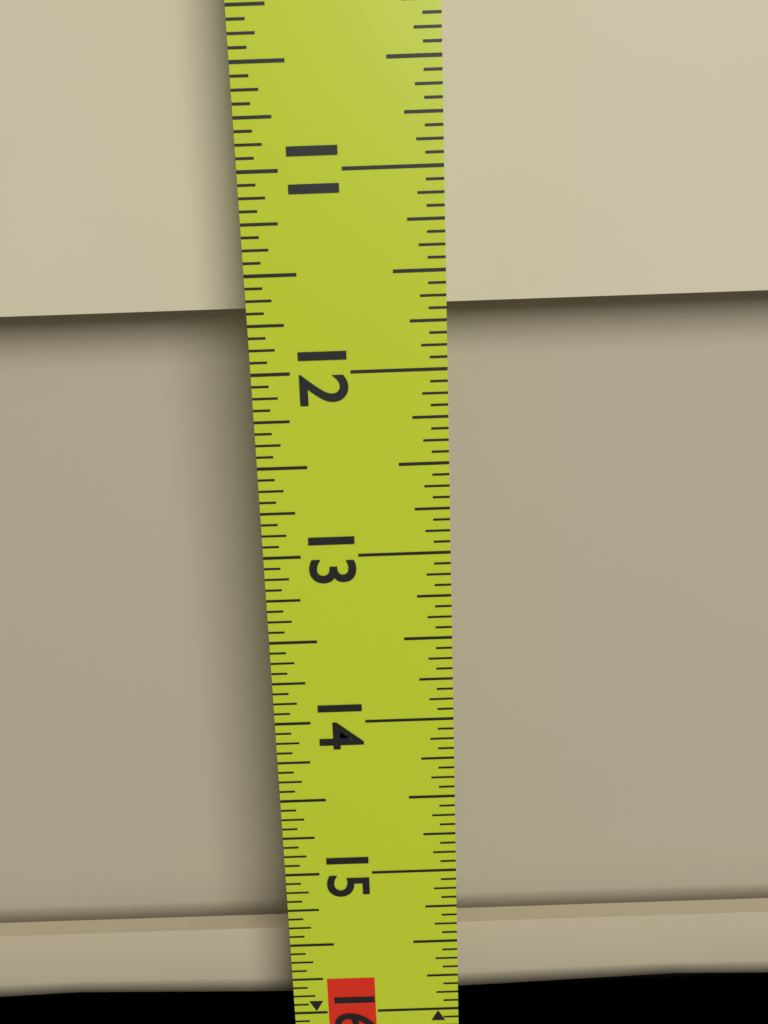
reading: 11.6875 in
